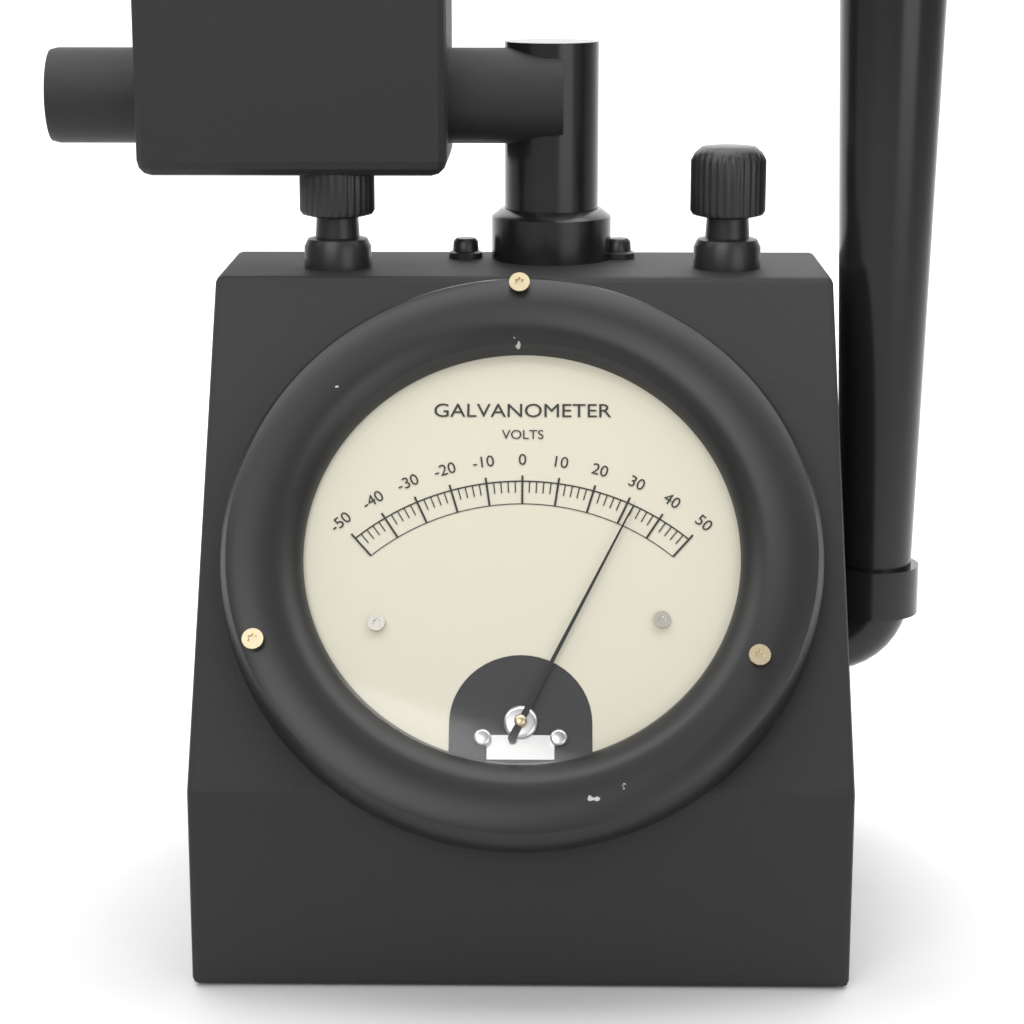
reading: 32 V
